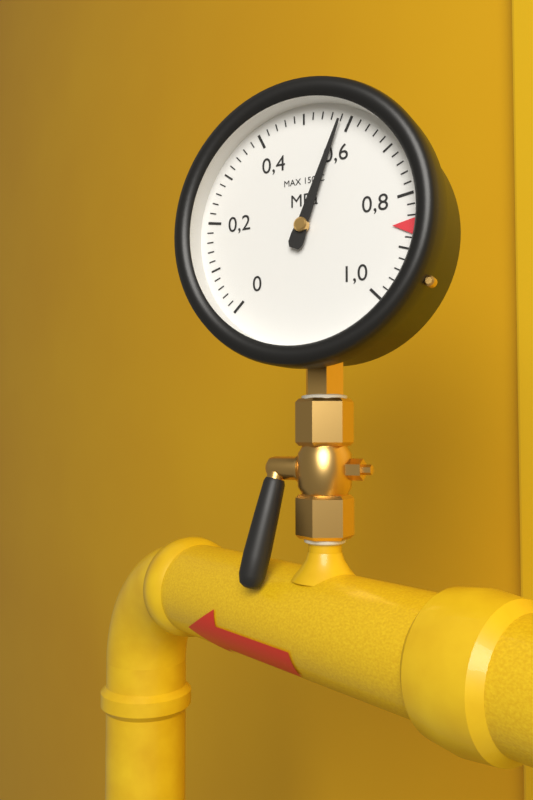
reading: 0.58 MPa
